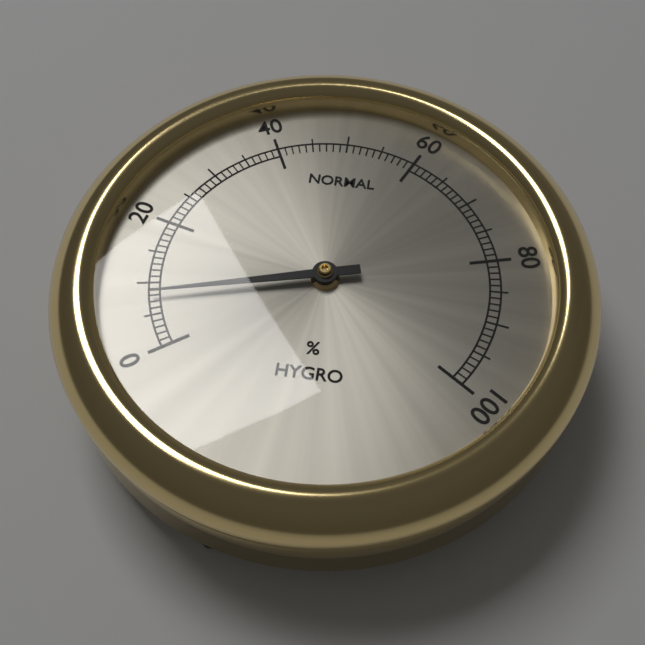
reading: 8 %
